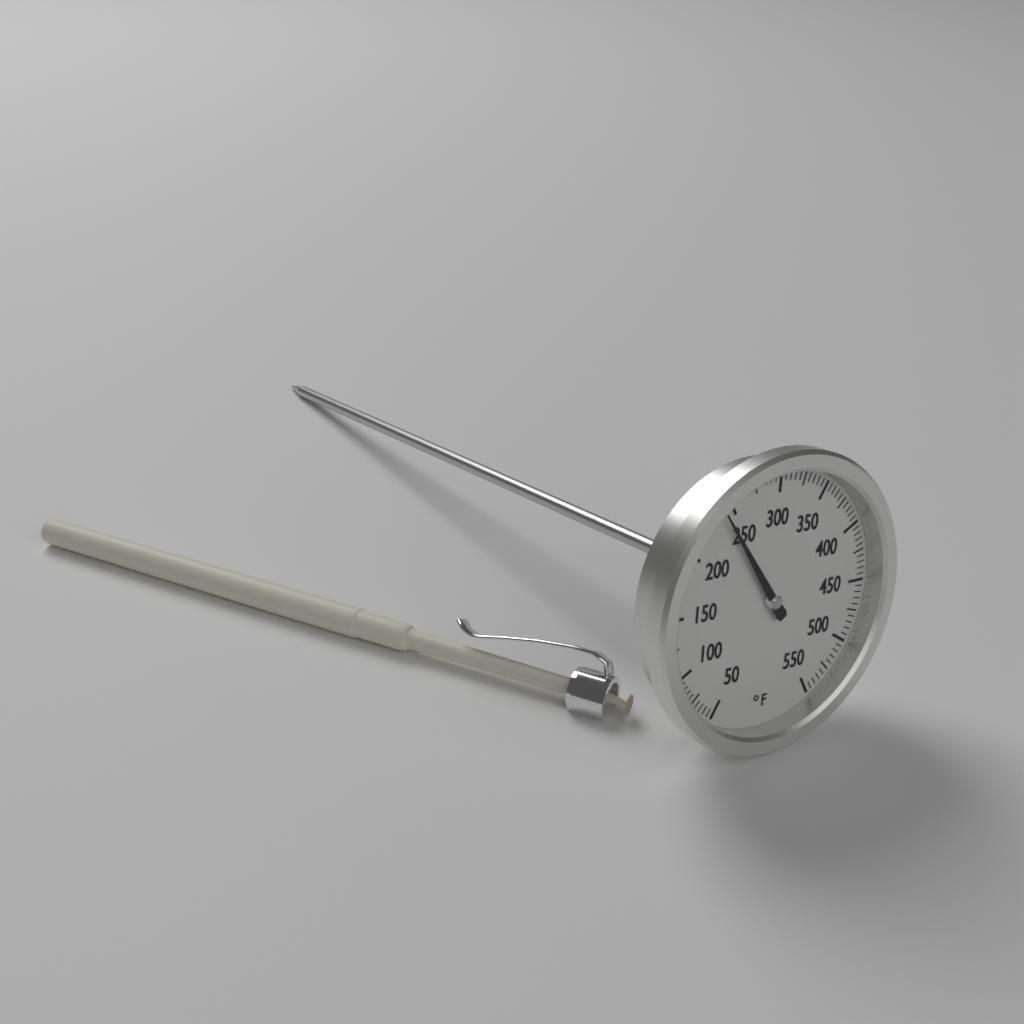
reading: 240 °F
